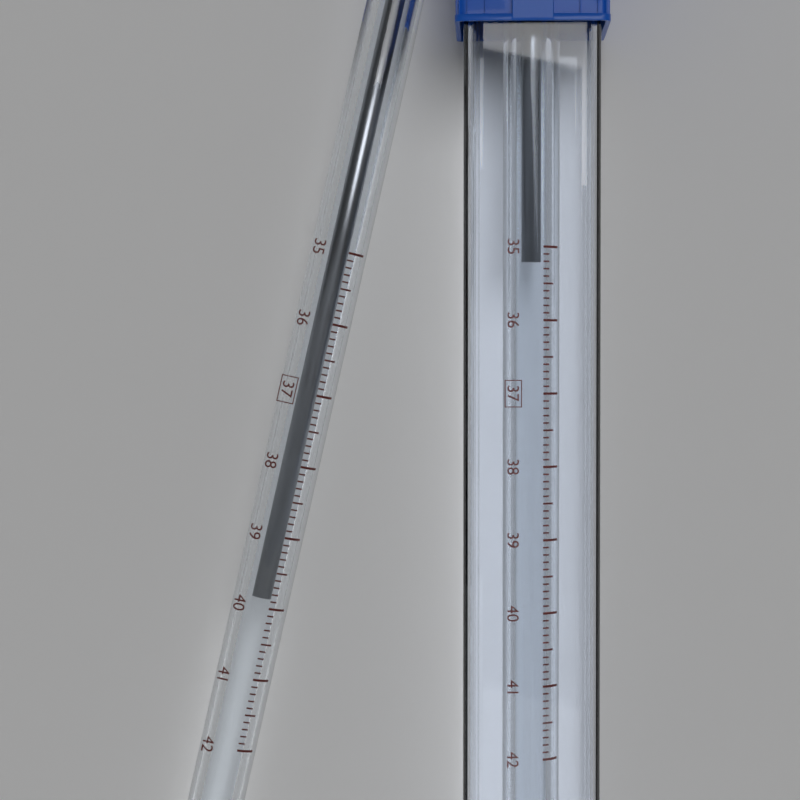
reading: 39.9 °C
